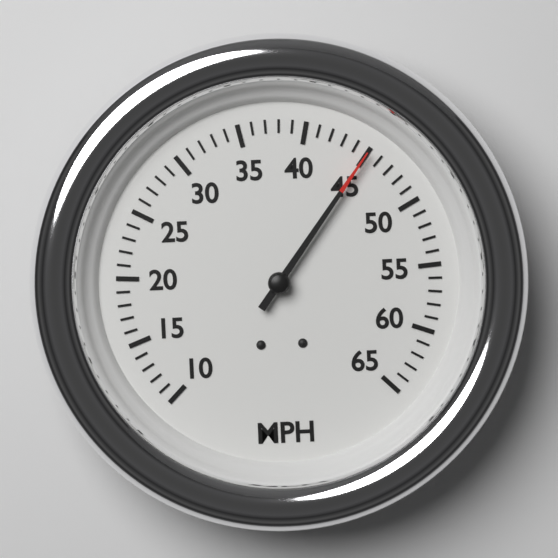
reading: 45 MPH
